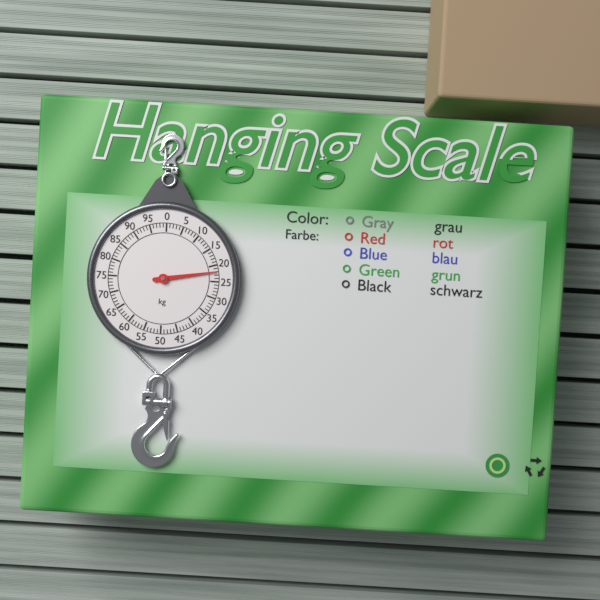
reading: 22 kg
